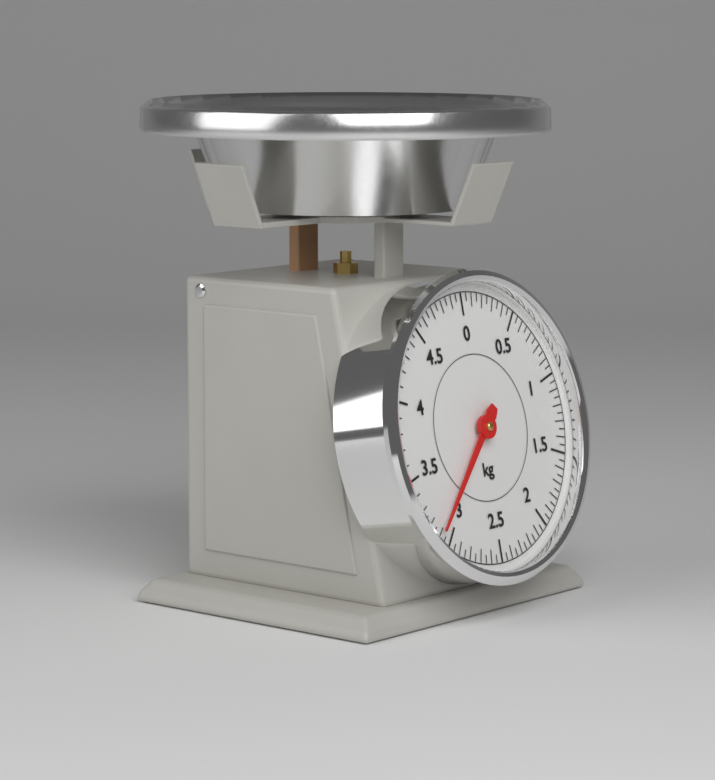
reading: 3.10 kg
